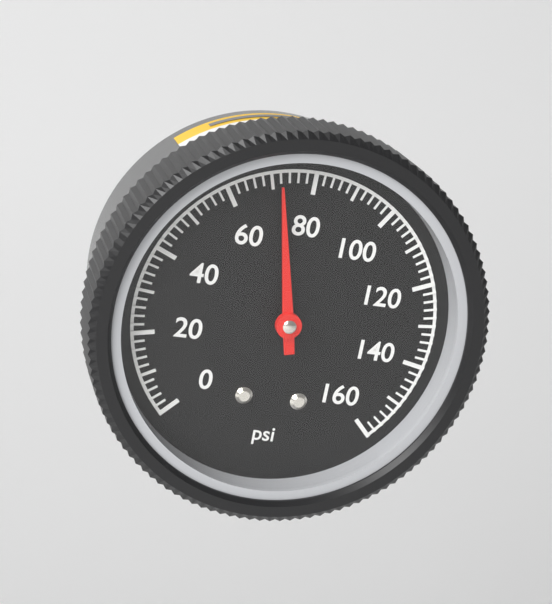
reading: 72 psi
